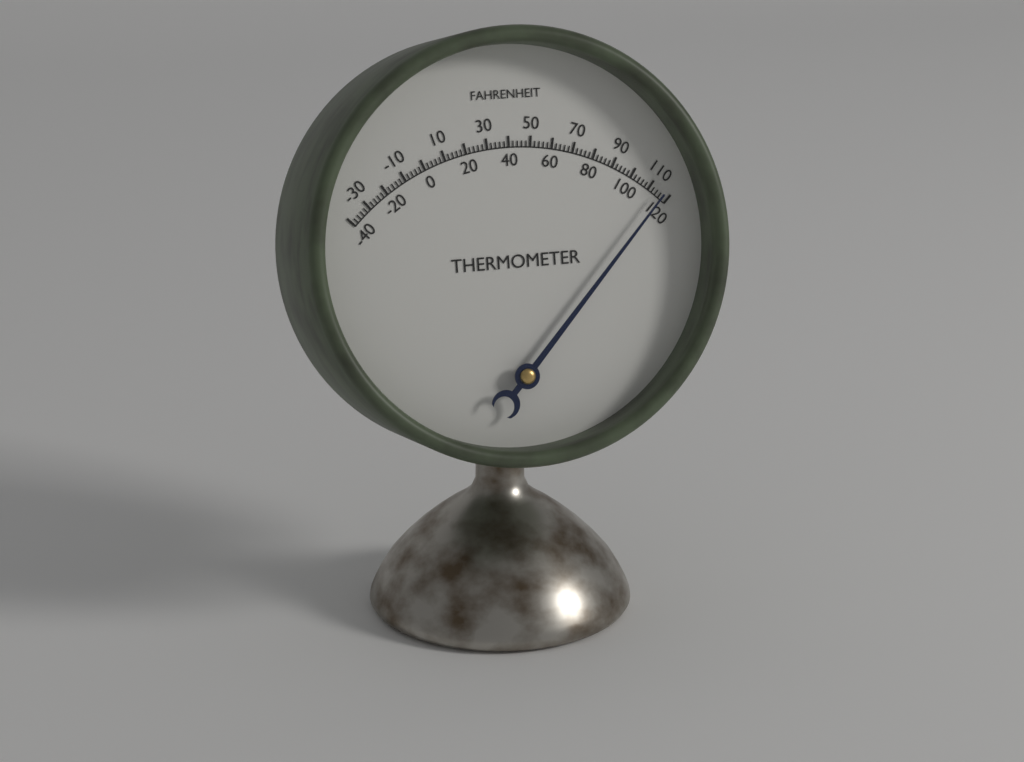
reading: 116 °F
